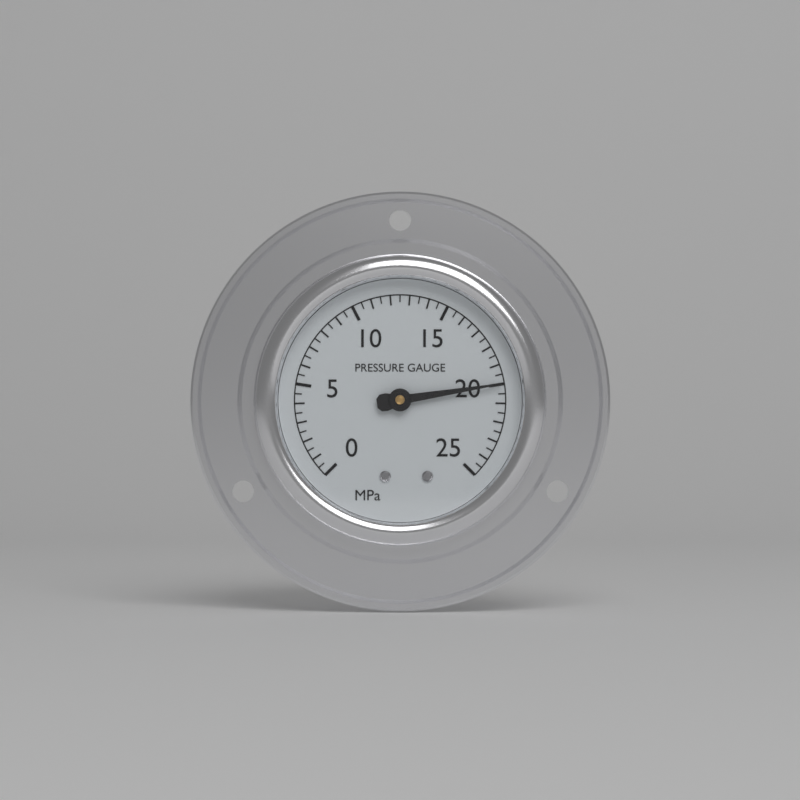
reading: 20.0 MPa
